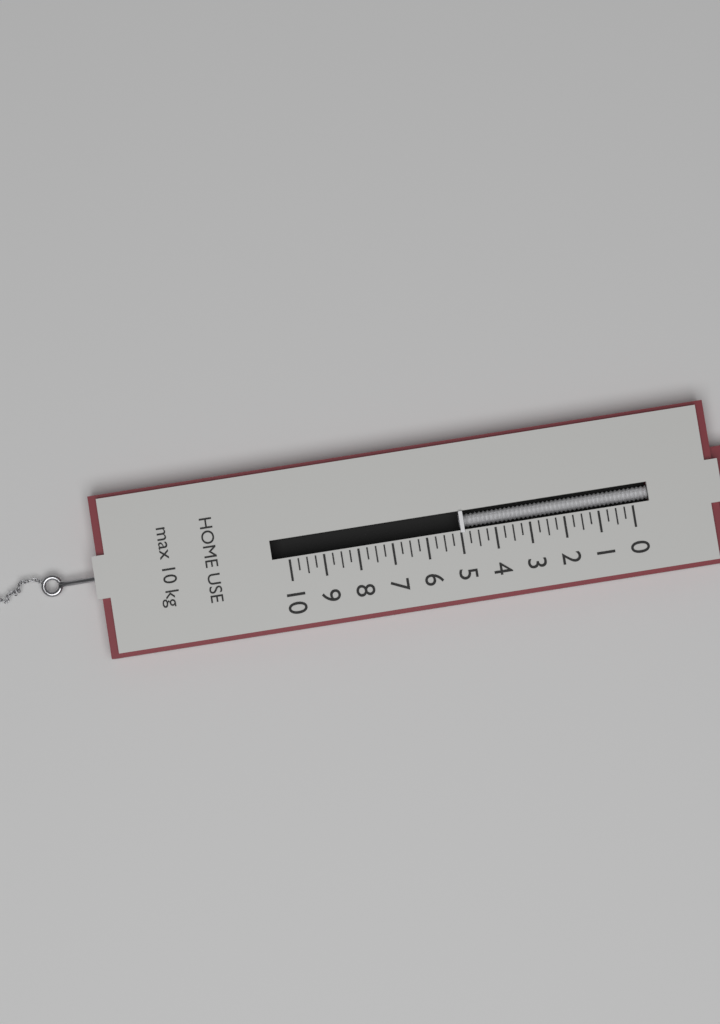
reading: 5.00 kg
